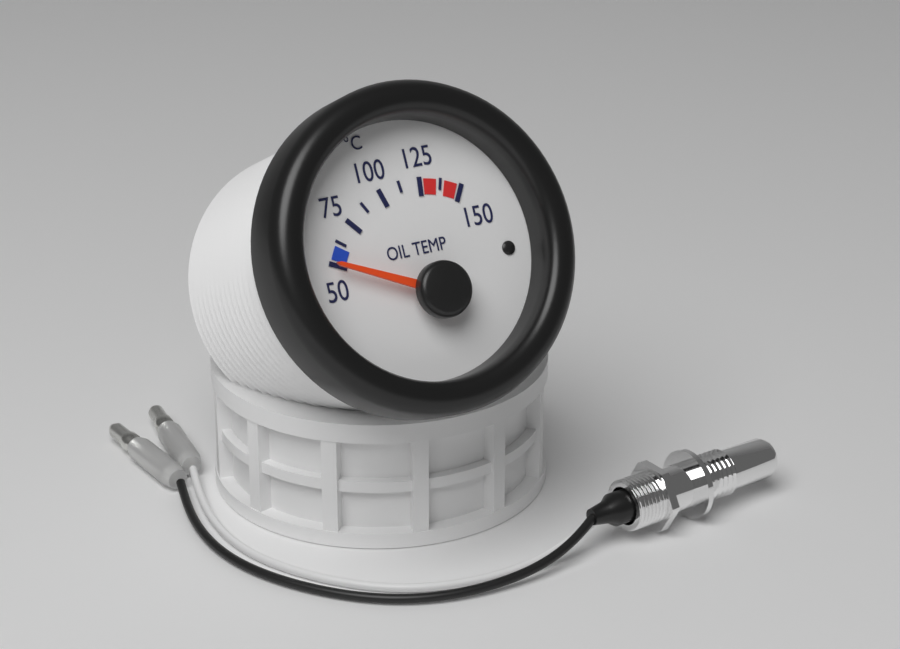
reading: 50.0 °C
